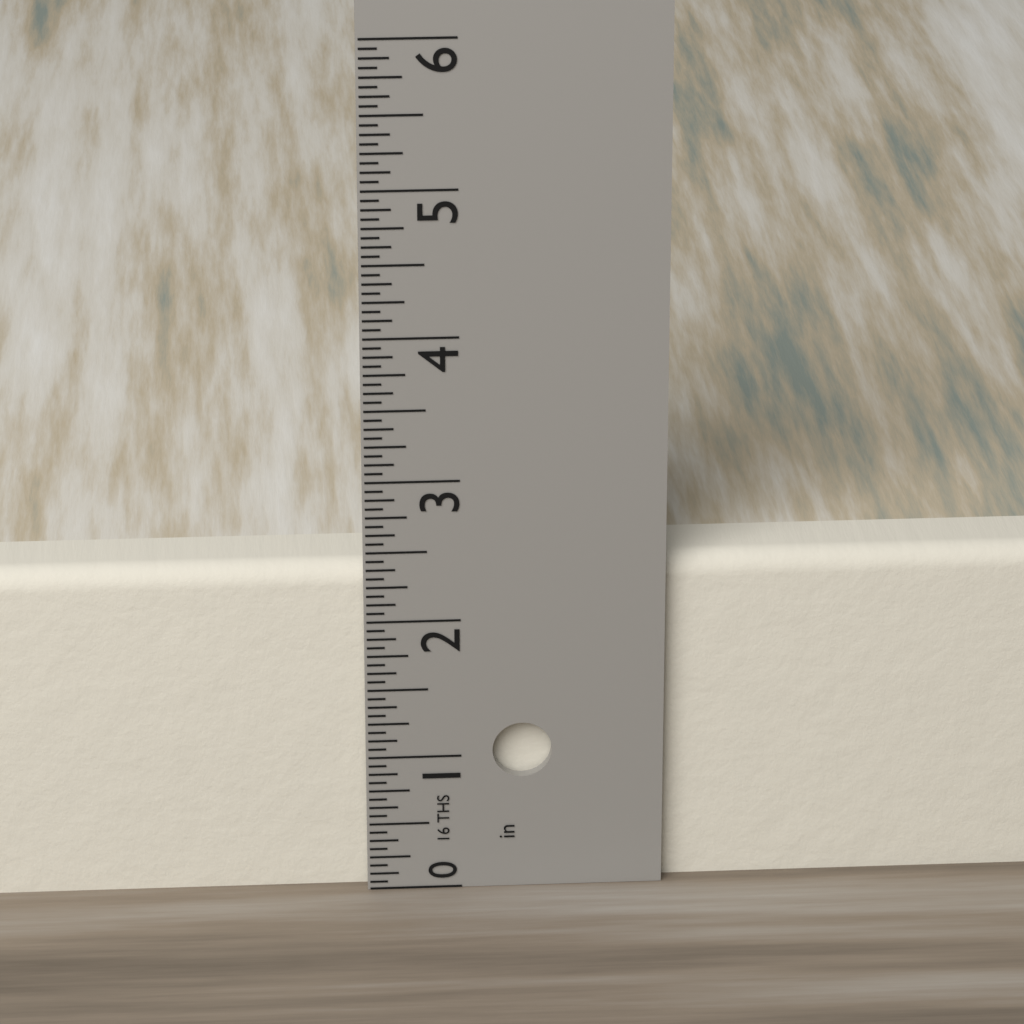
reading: 2.3750 in
